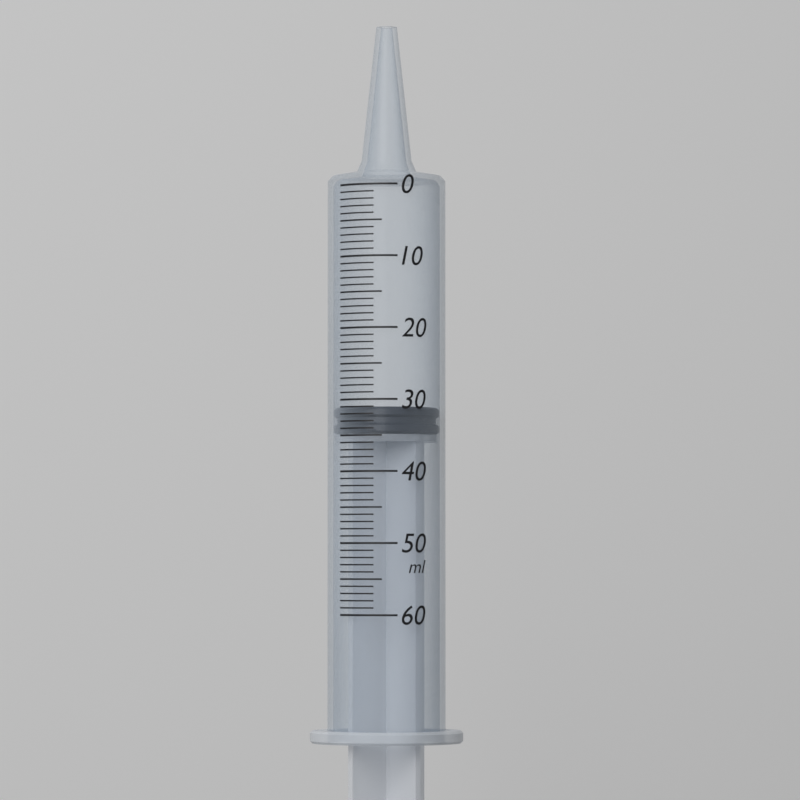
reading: 31 ml
